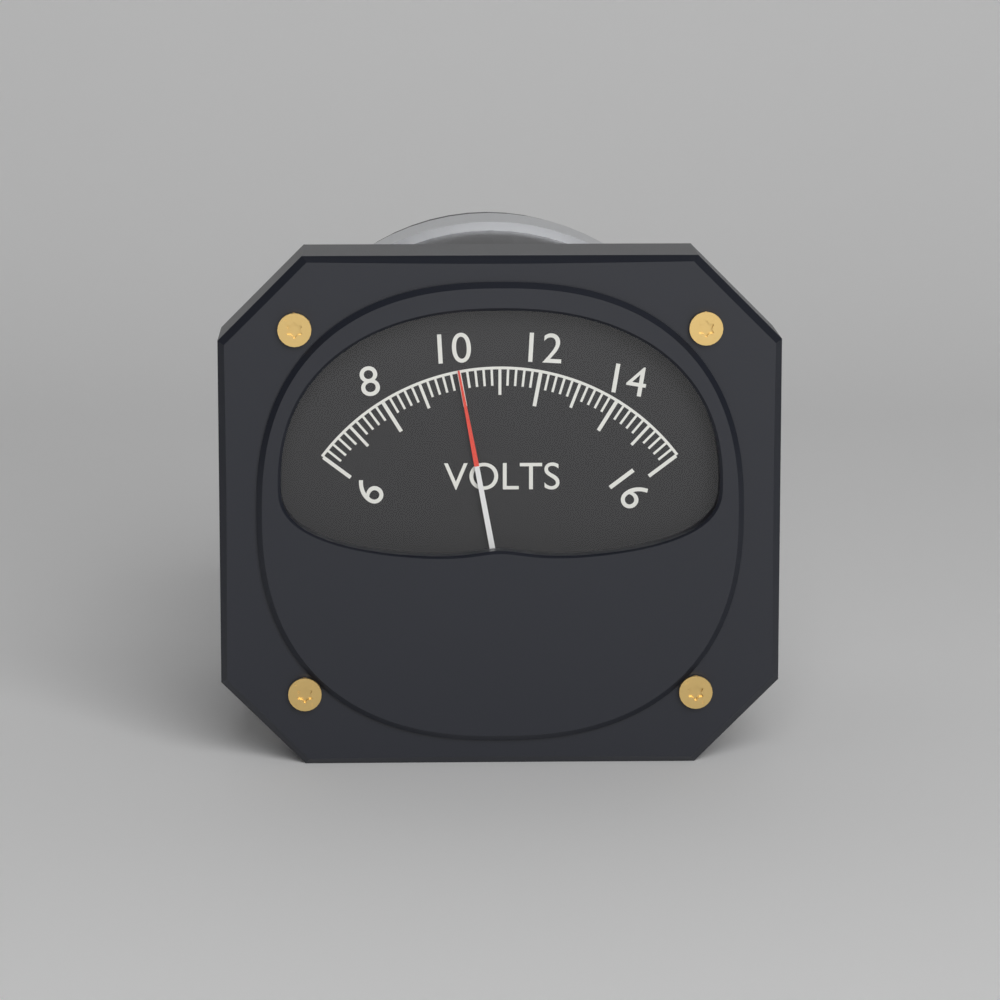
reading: 10.0 V
